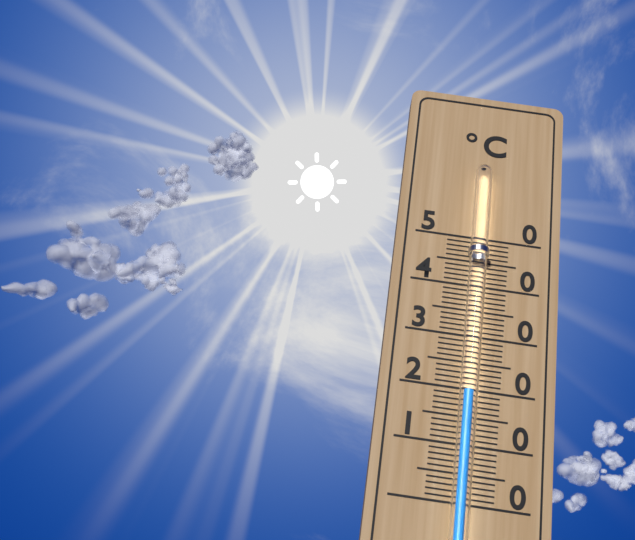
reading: 19 °C
